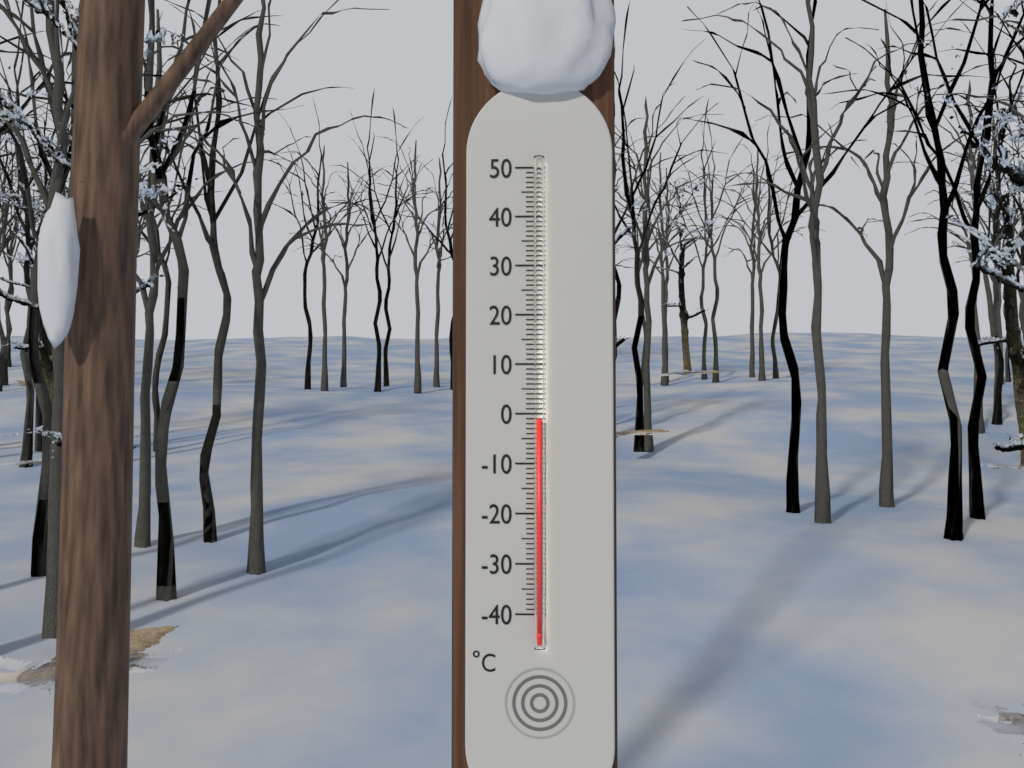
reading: -1 °C
